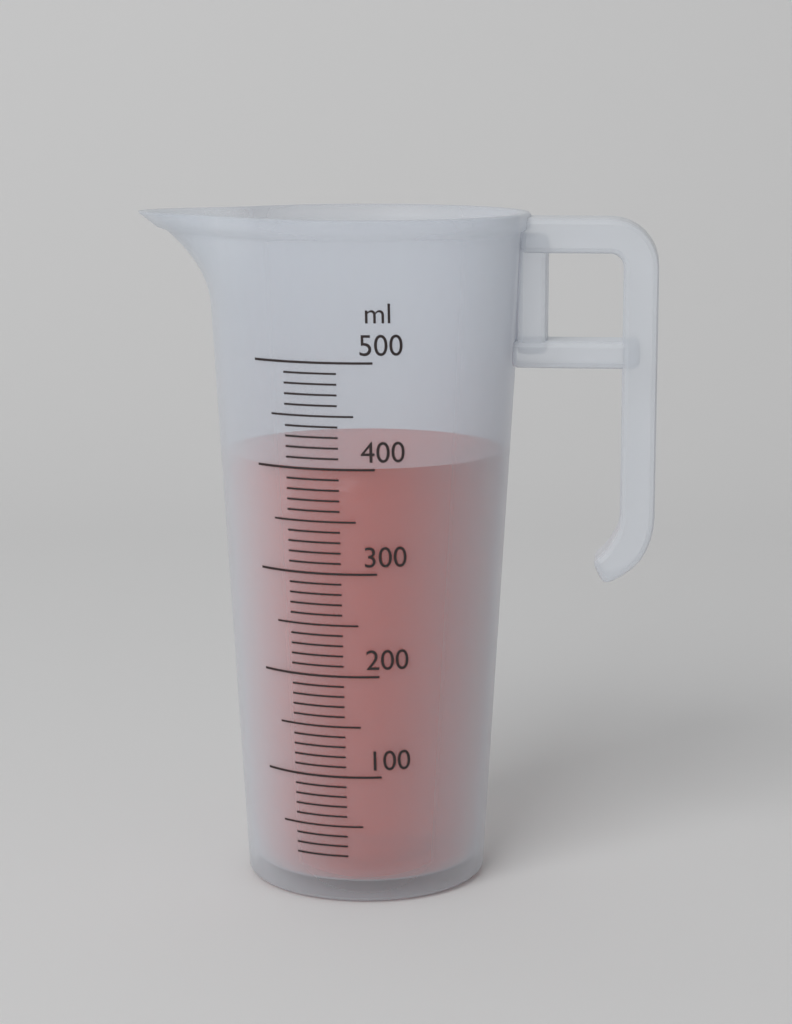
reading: 400 ml
